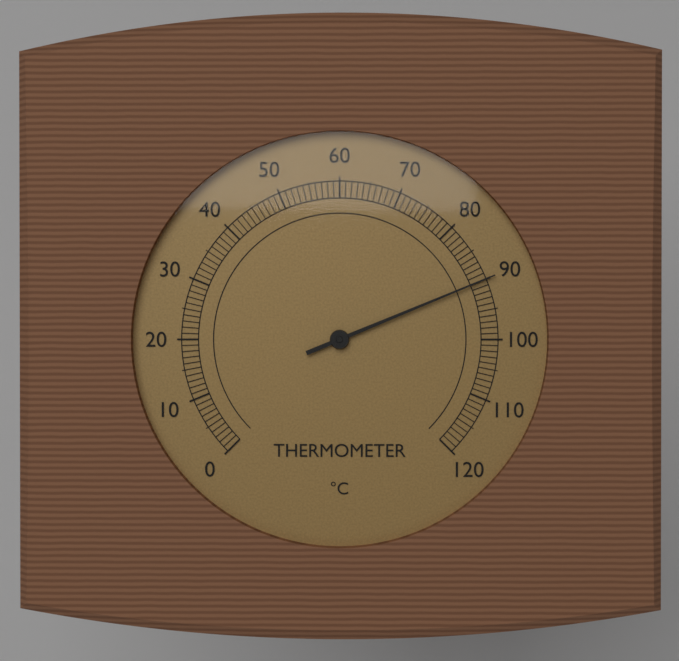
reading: 90 °C
